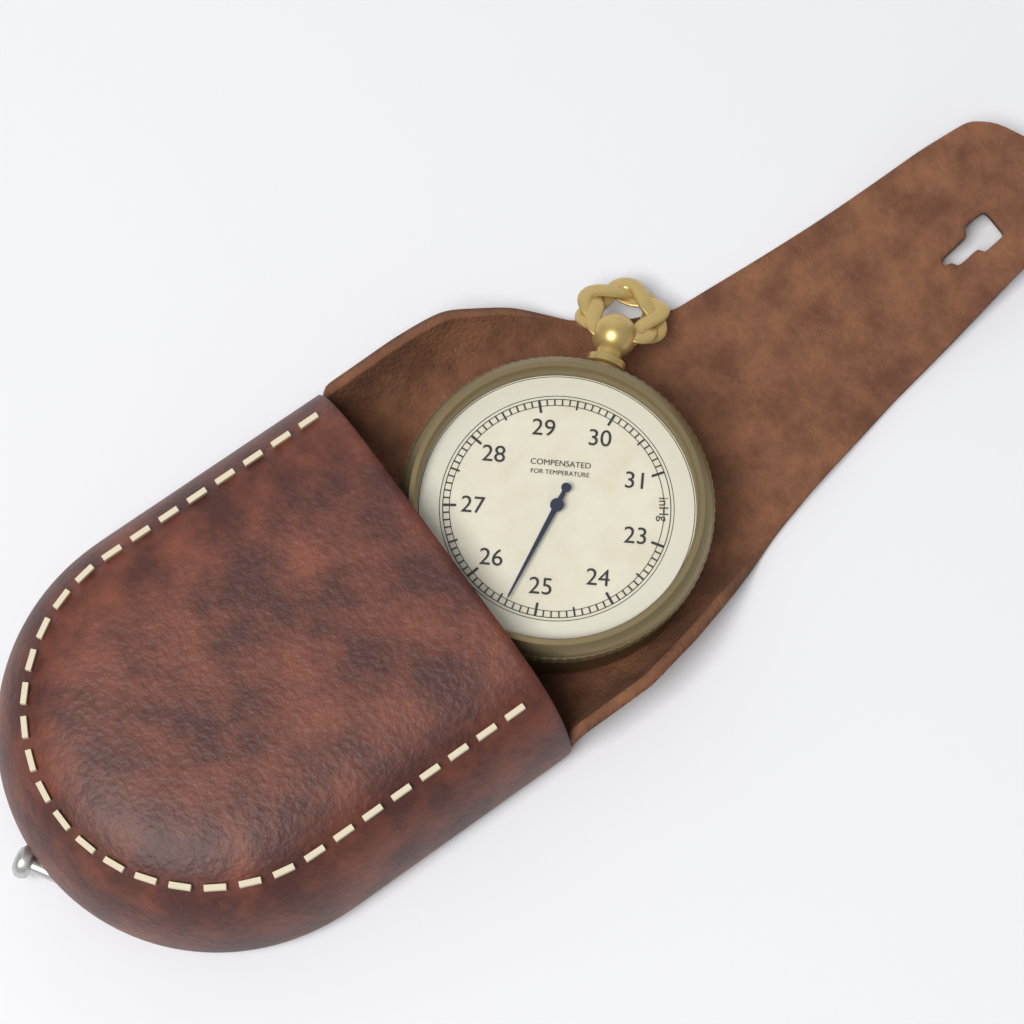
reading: 25.4 inHg
